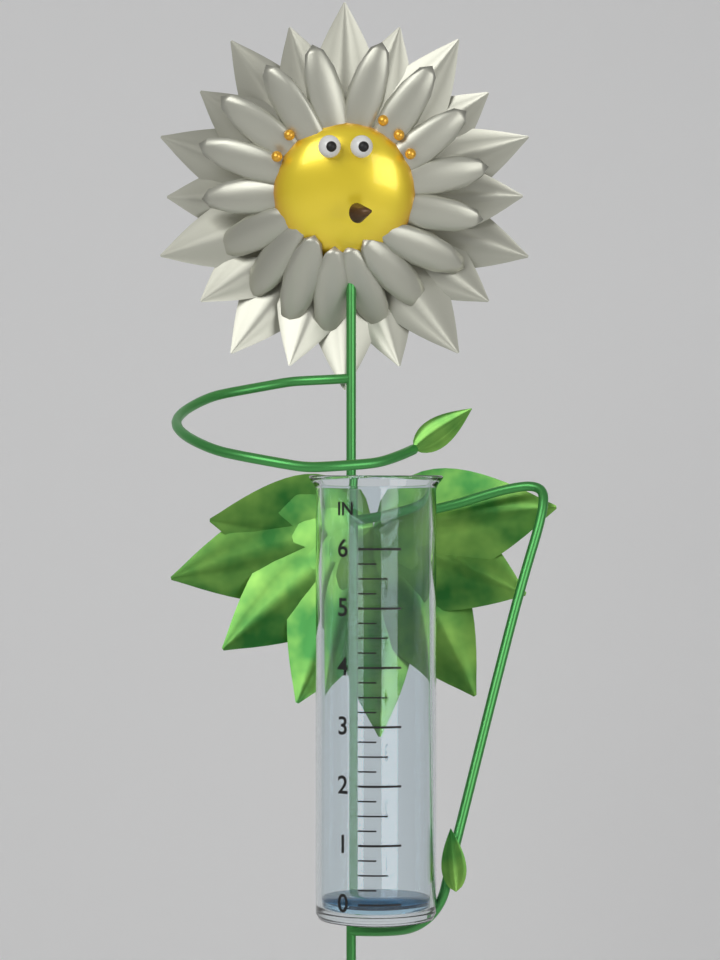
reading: 0.00 in
